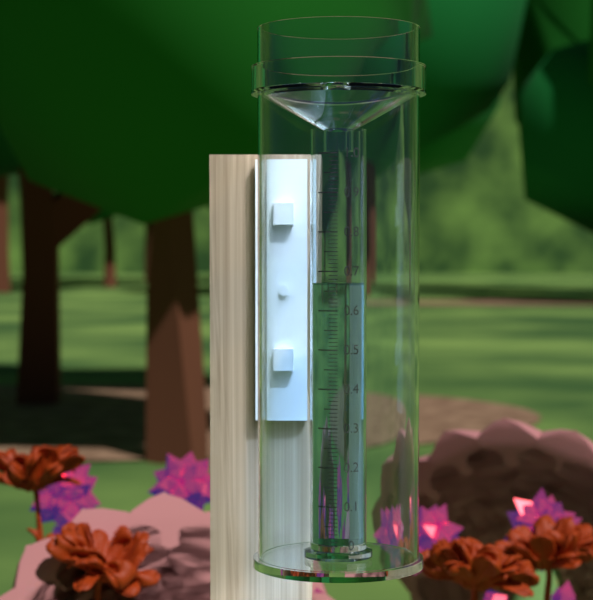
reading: 0.67 (no unit)
